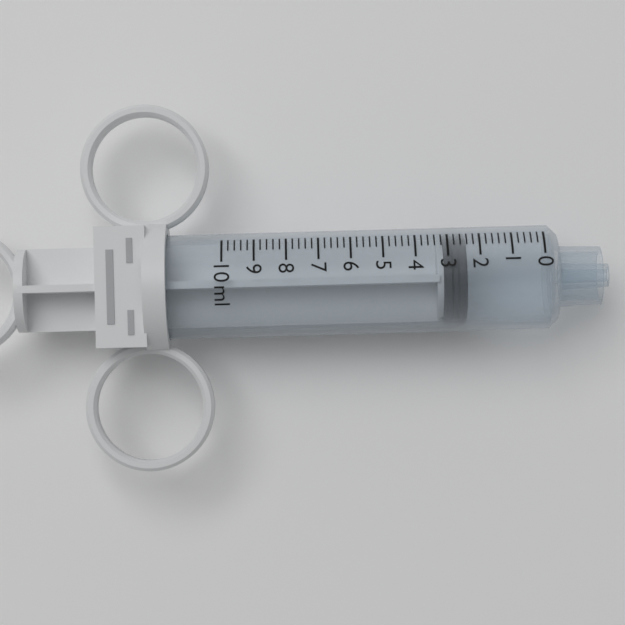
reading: 2.4 ml
